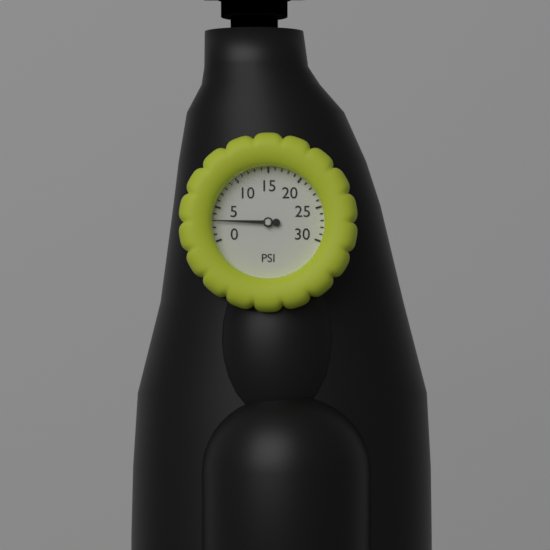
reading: 3 psi
